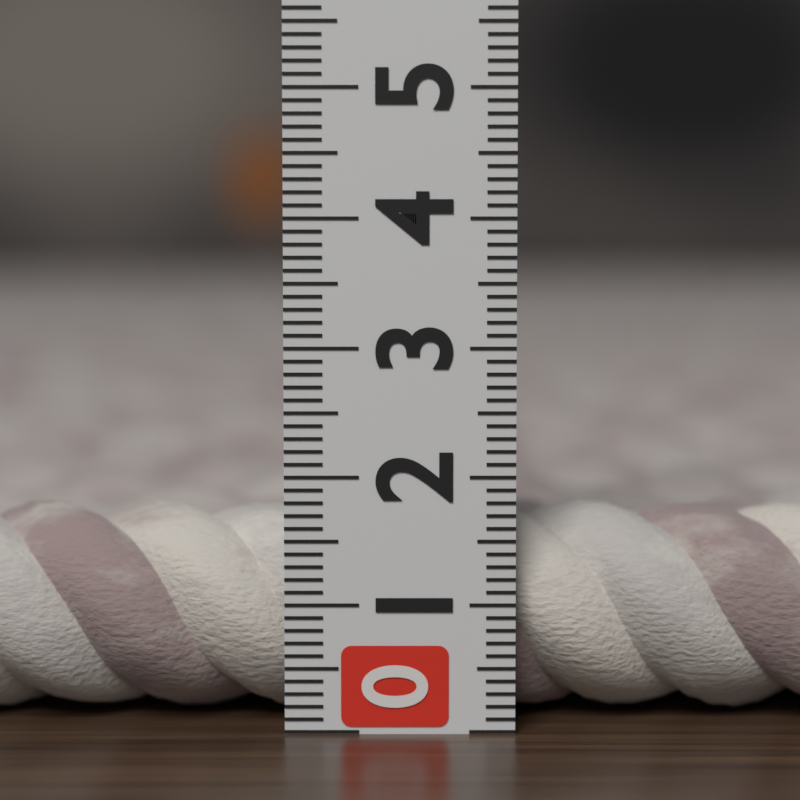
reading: 1.7 (no unit)
